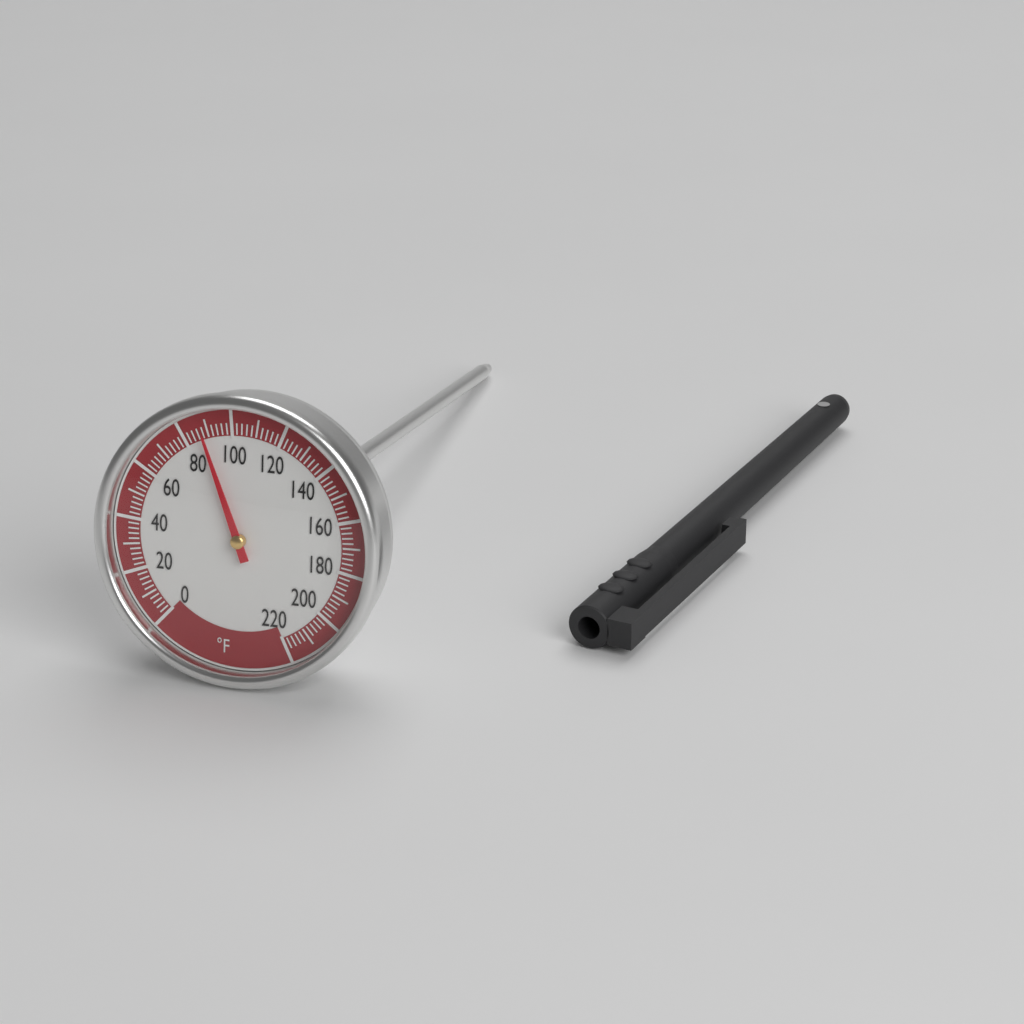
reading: 88 °F
